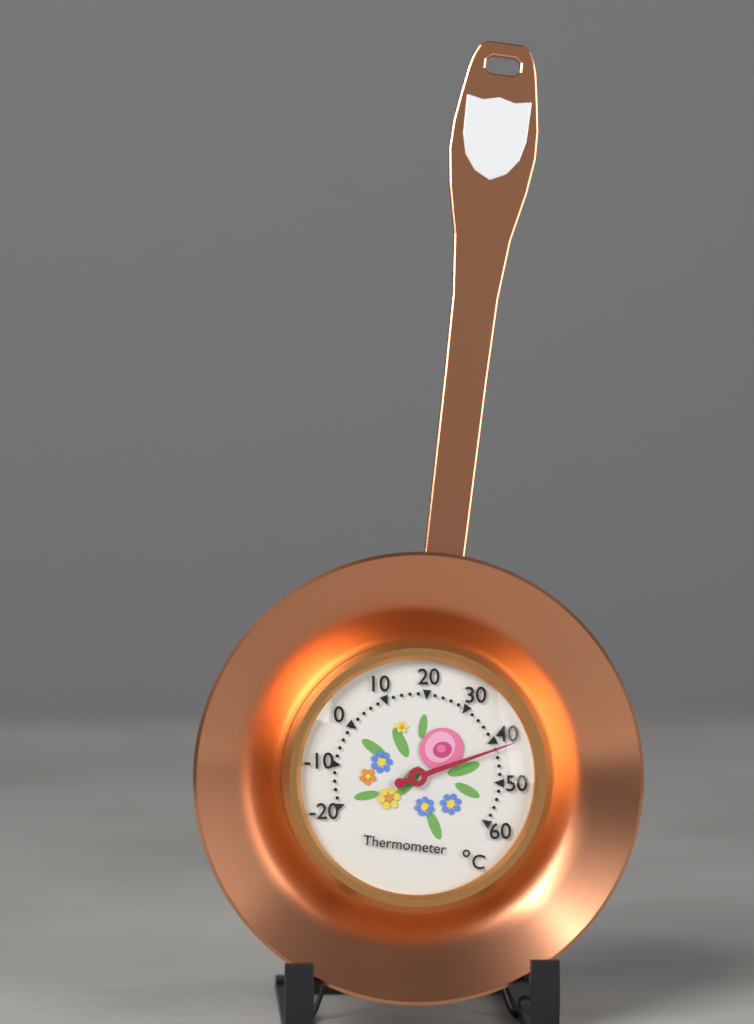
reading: 42 °C
